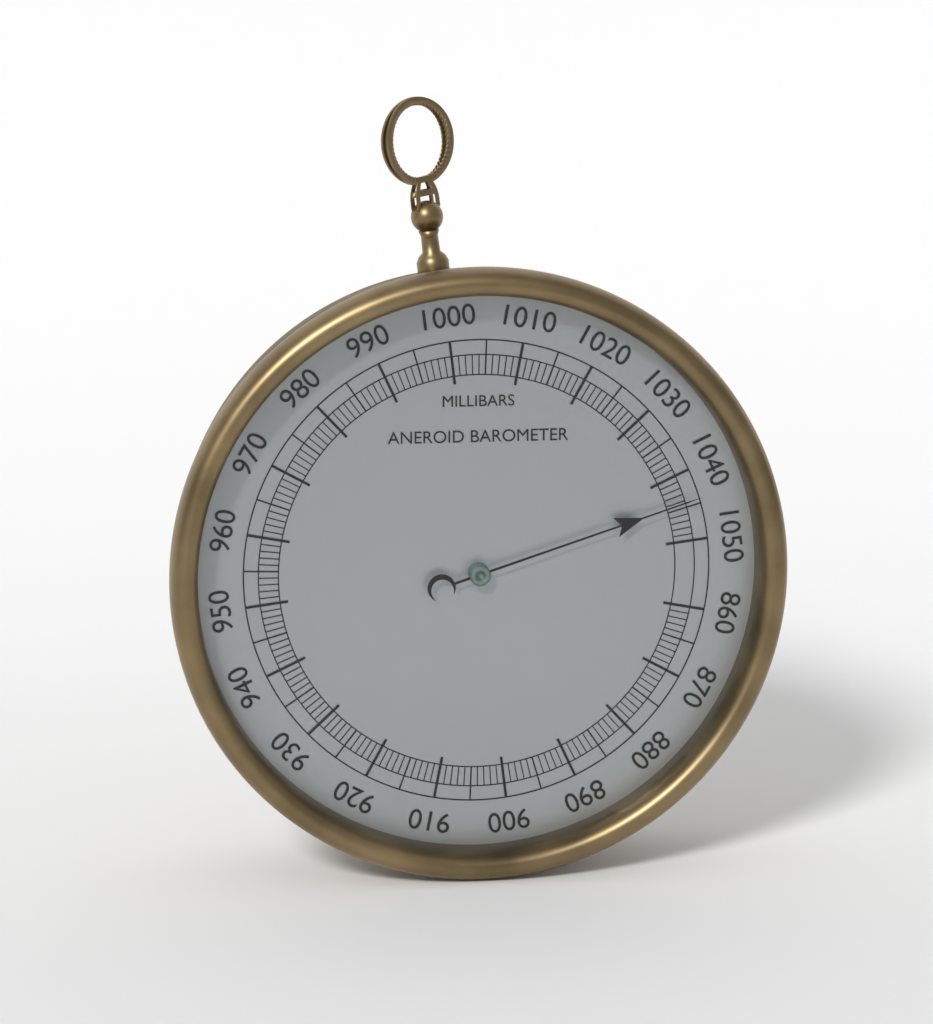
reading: 1044 mbar
